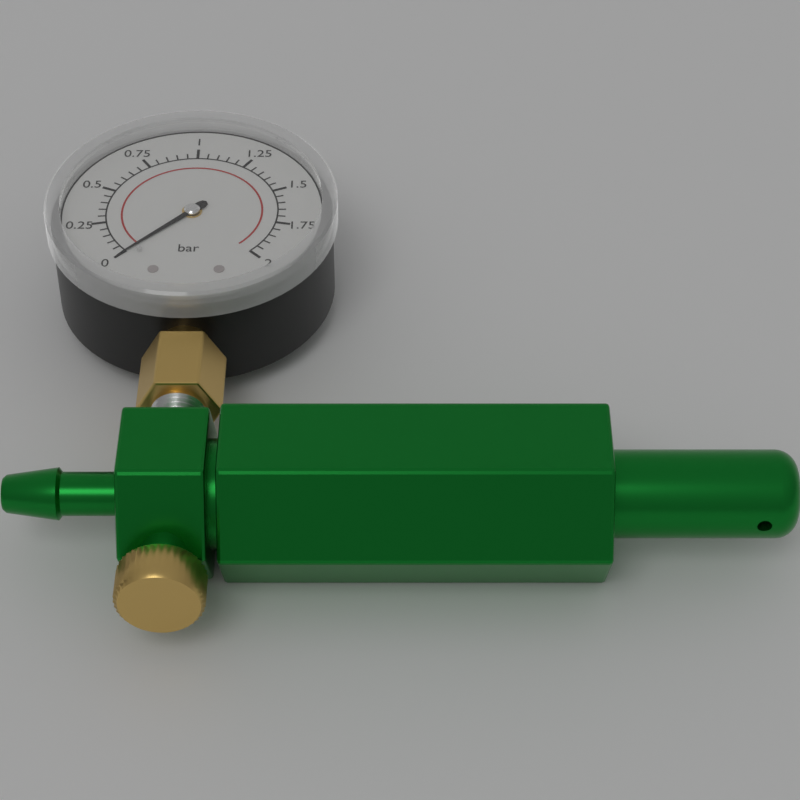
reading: 0.00 bar
